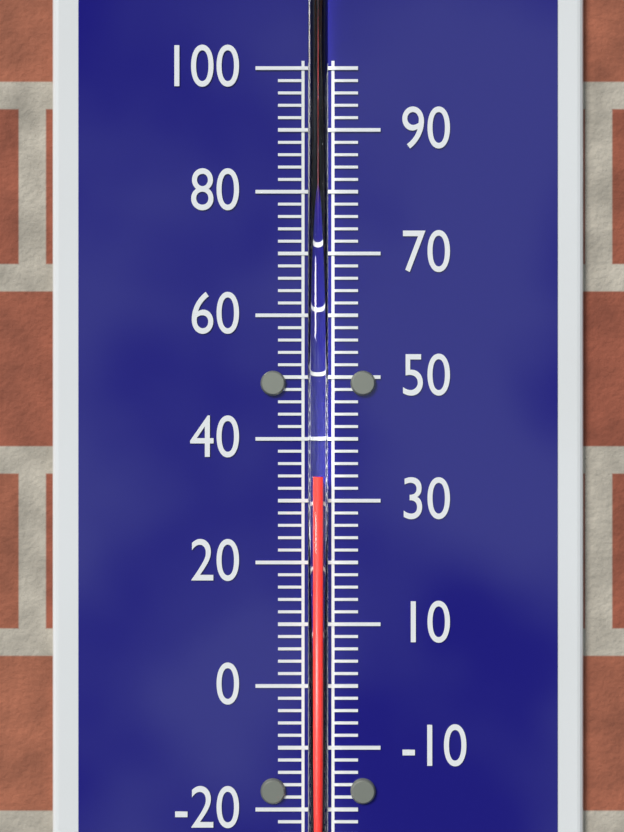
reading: 34 (no unit)
